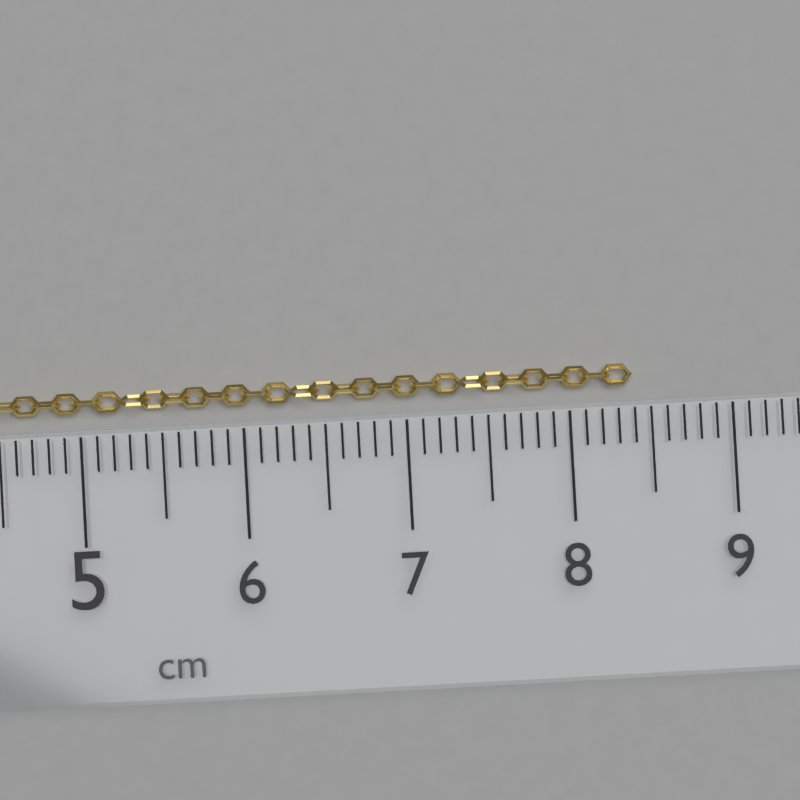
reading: 8.4 cm
